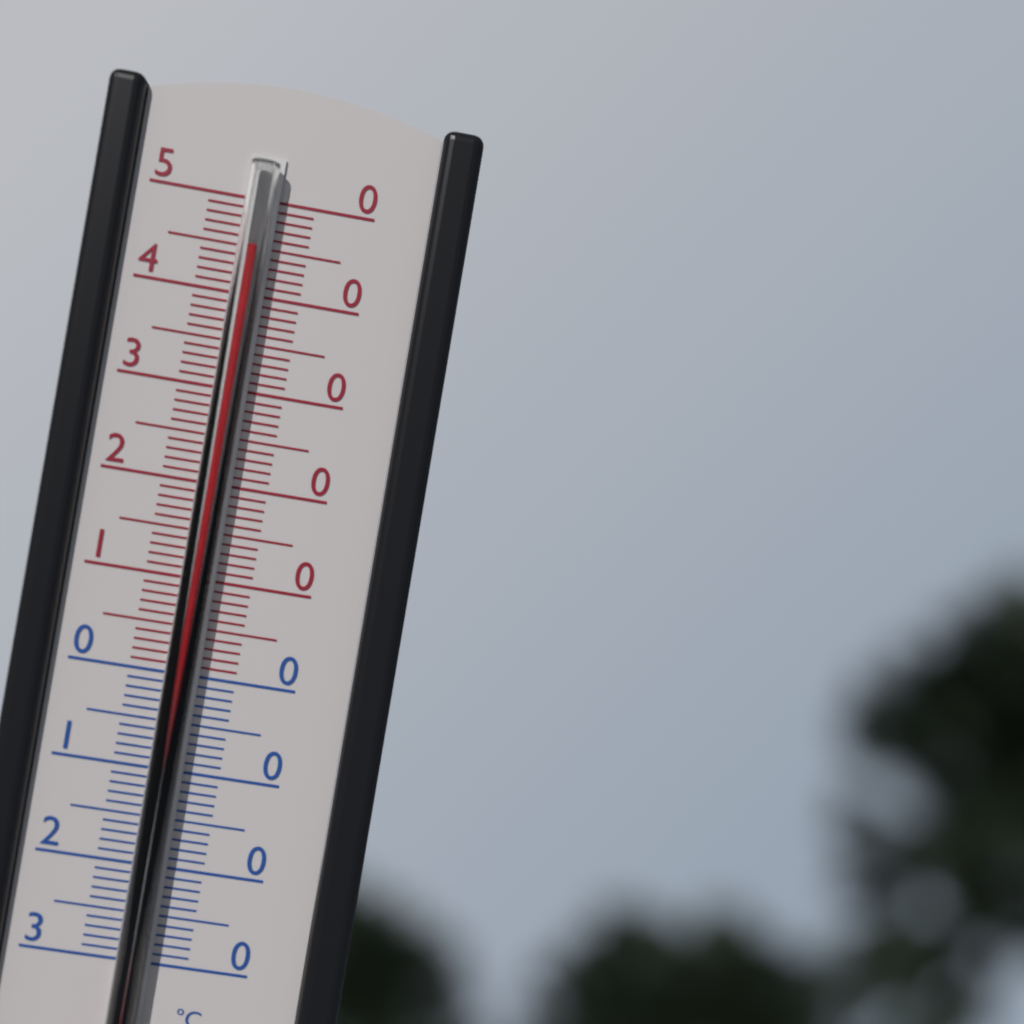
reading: 45 °C
